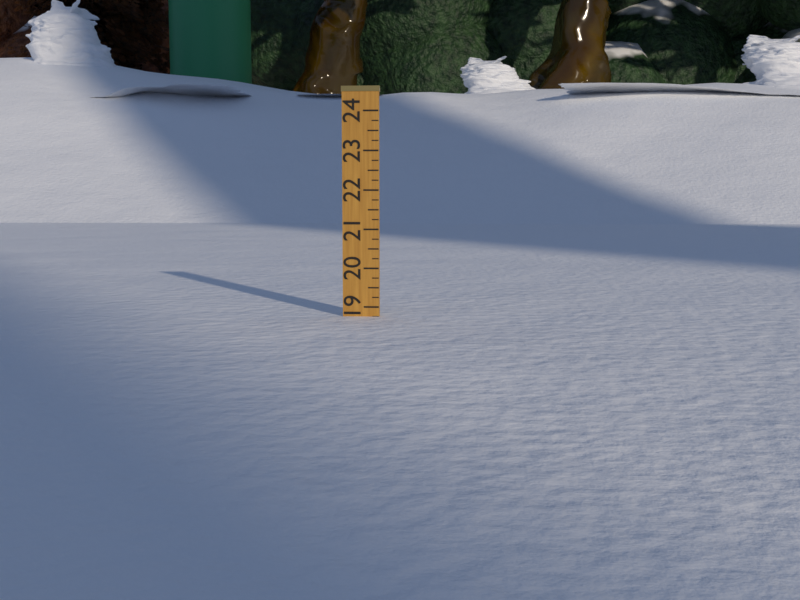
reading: 18.75 (no unit)
